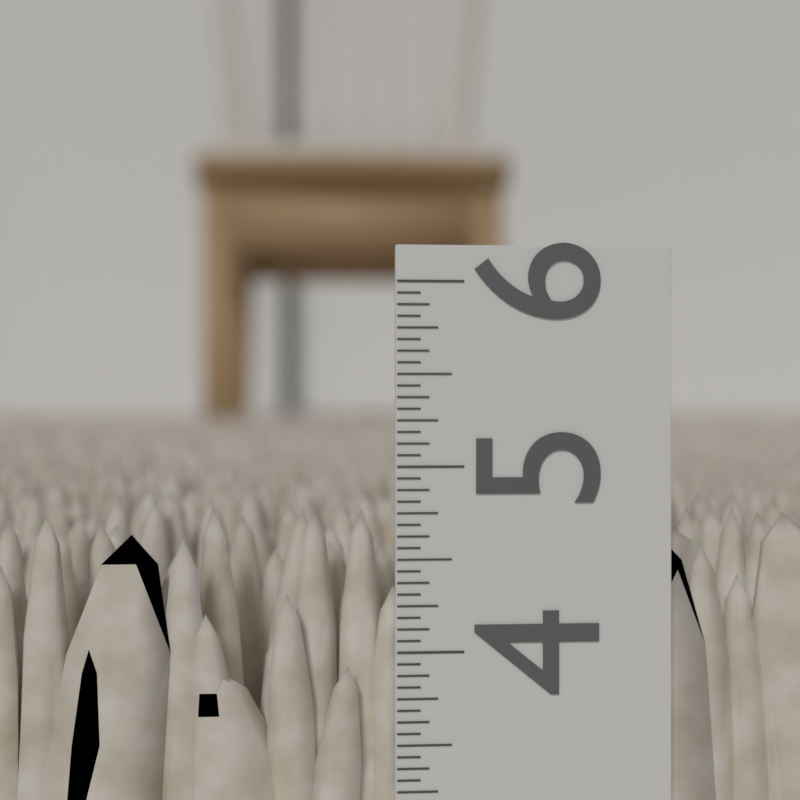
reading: 4.7500 in
